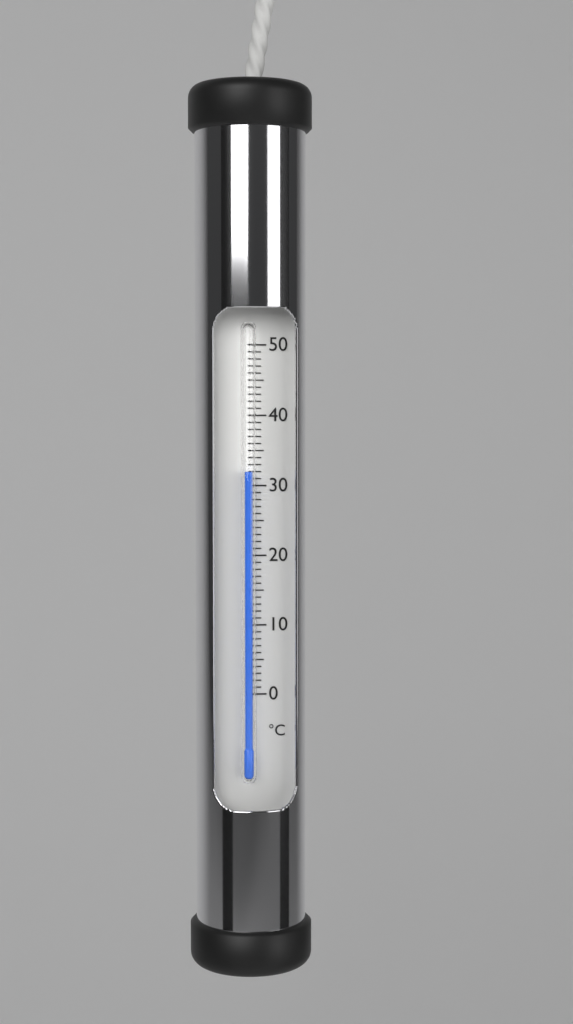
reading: 32 °C
